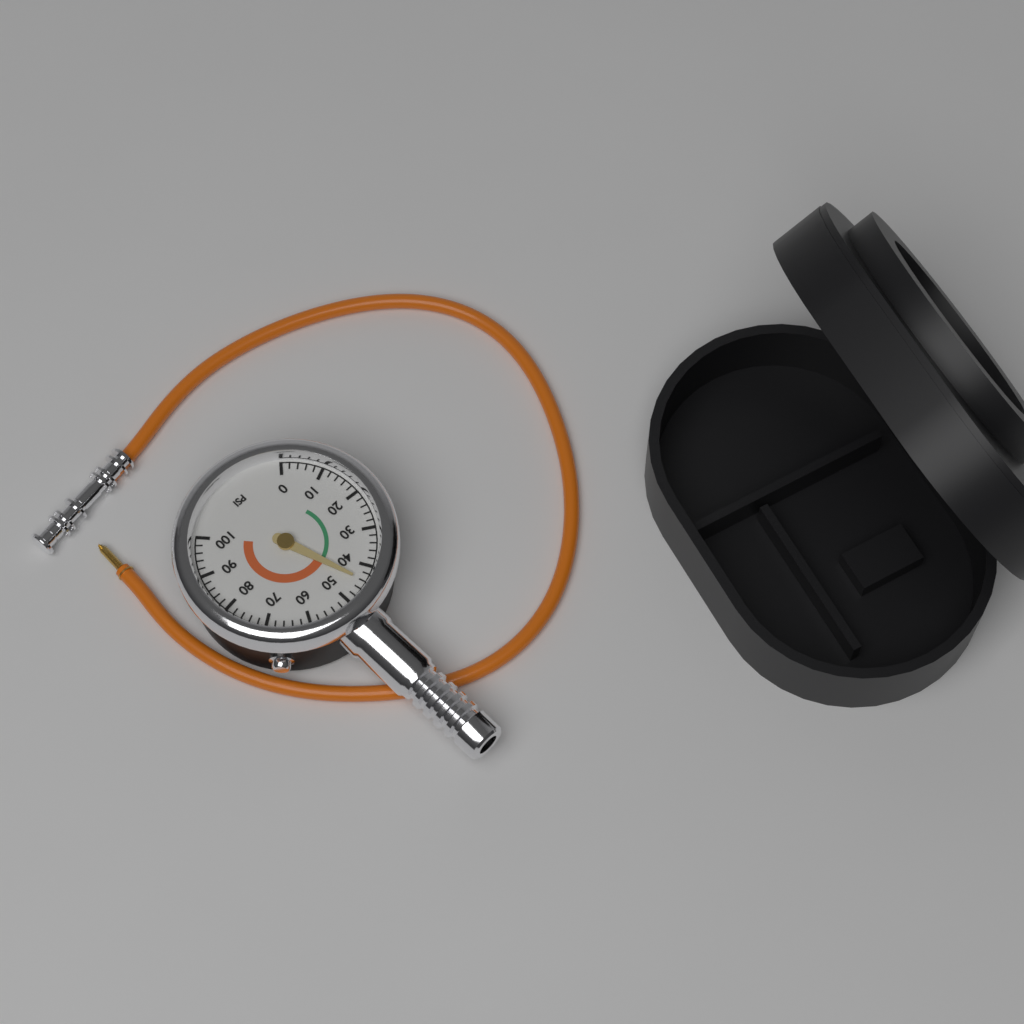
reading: 44 psi
